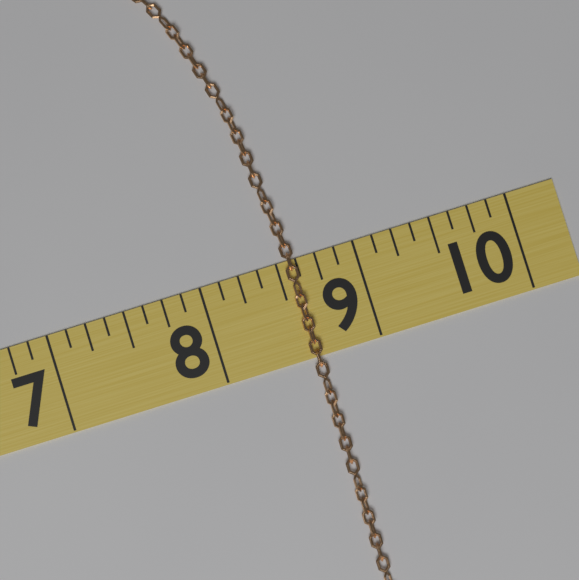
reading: 8.625 (no unit)
